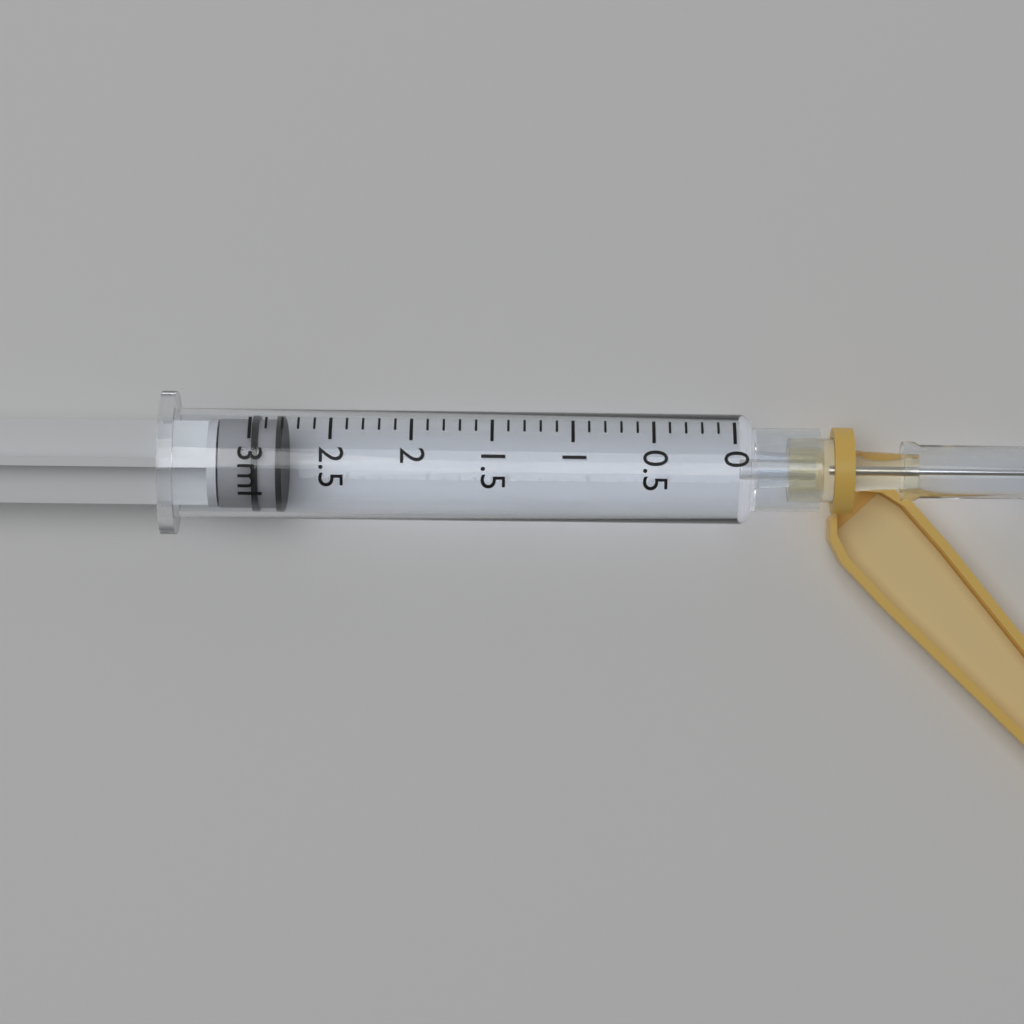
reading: 2.8 ml
